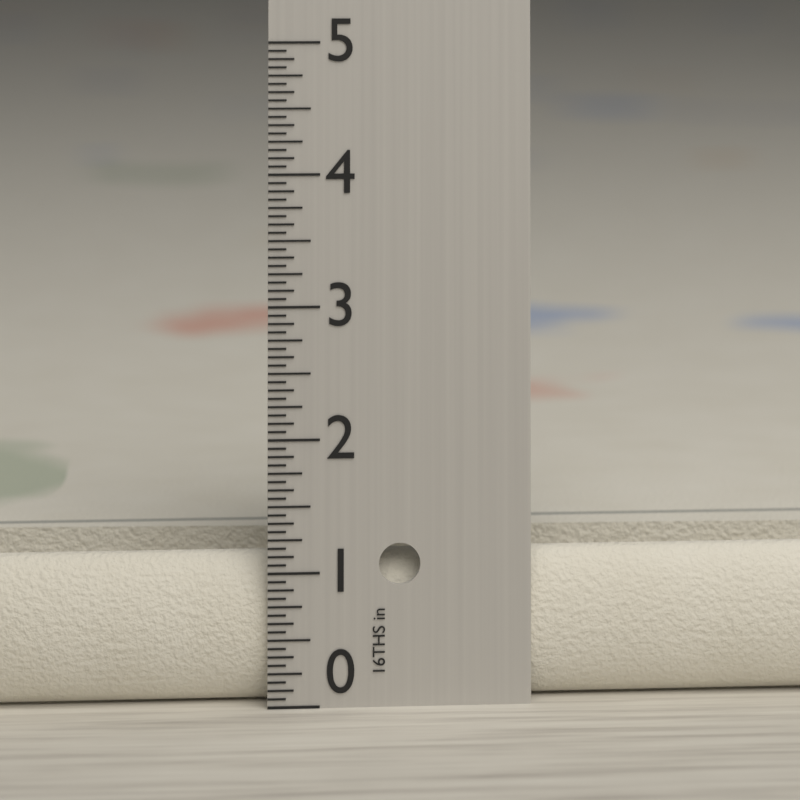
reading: 1.1250 in
